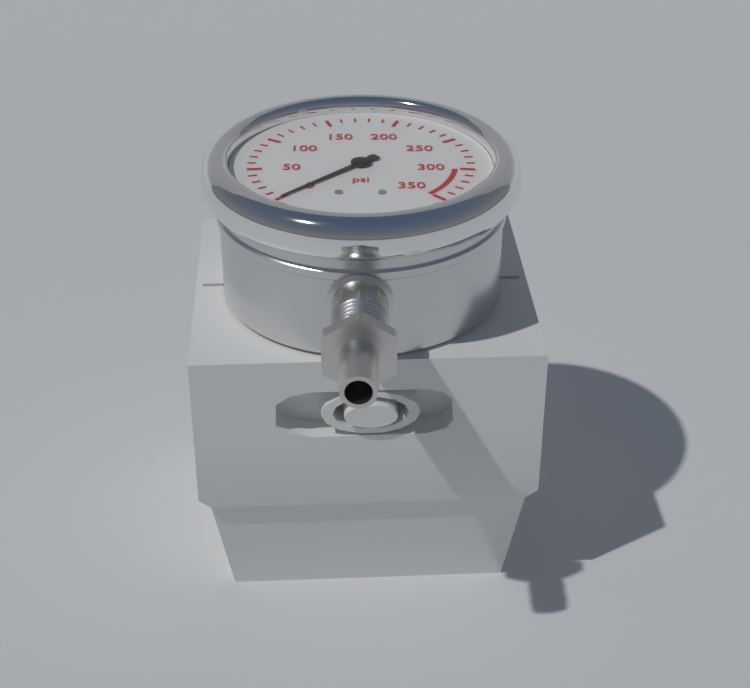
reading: 0 psi
